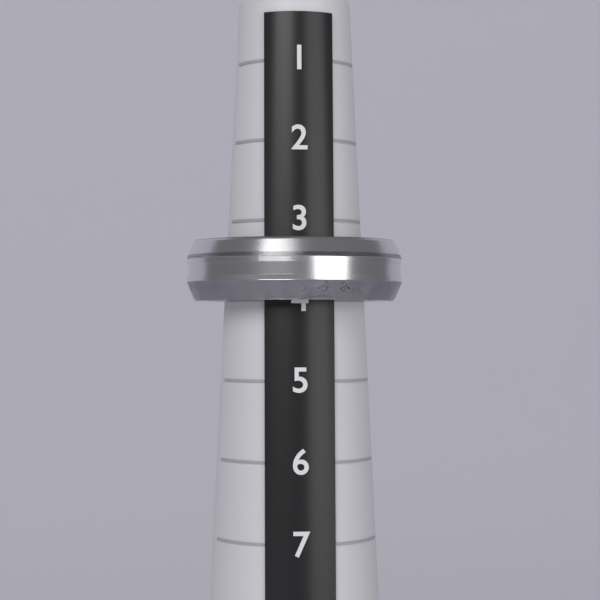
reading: 4 (no unit)
